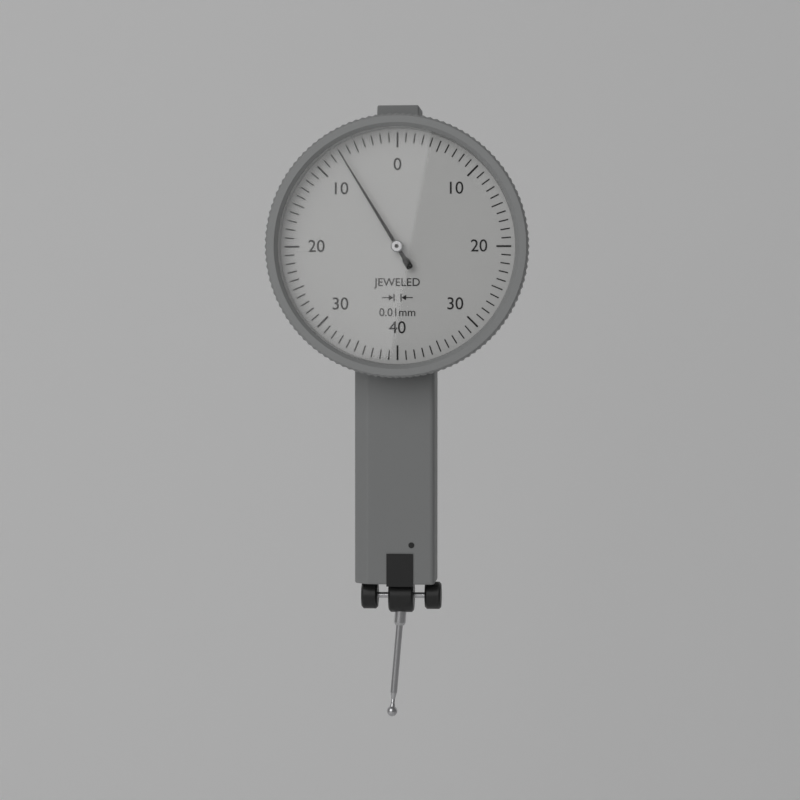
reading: 0.07 mm
